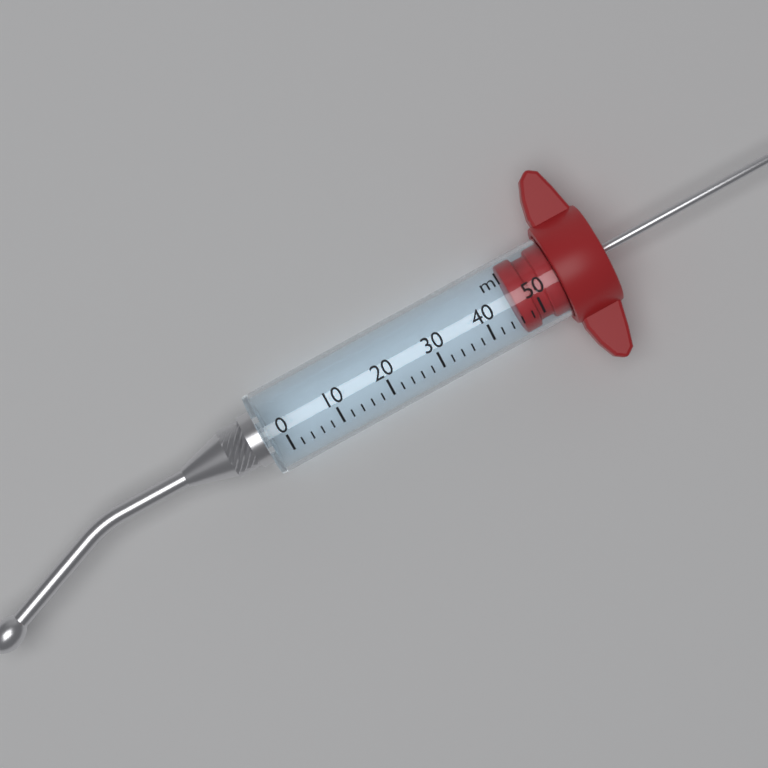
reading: 46 ml
